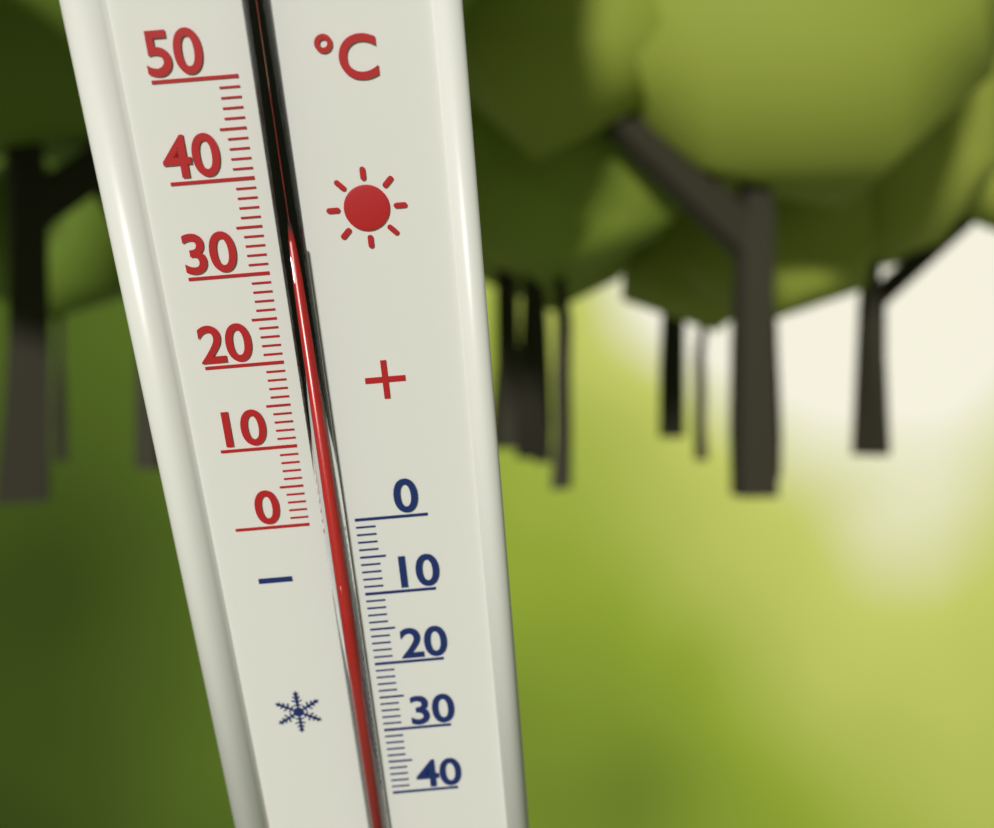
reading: 33 °C
